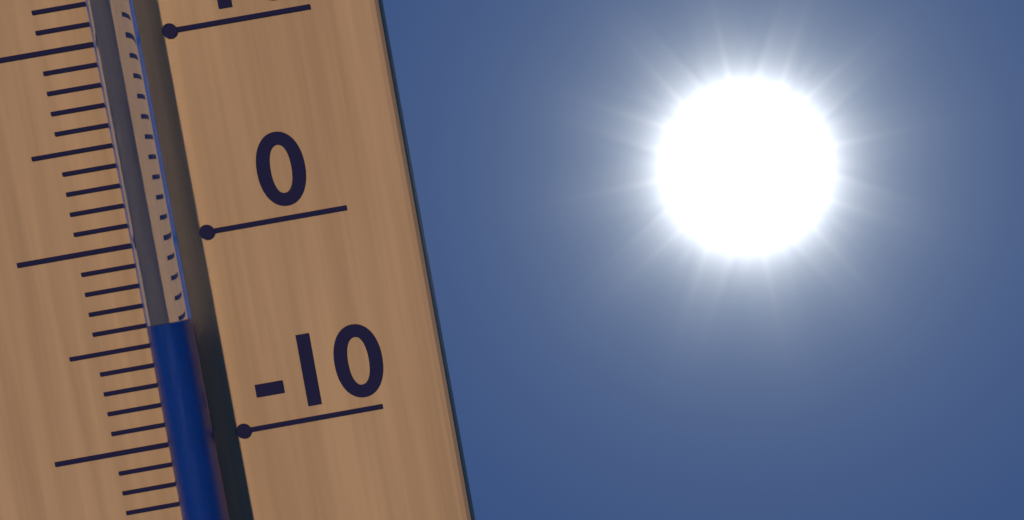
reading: -4 °C
